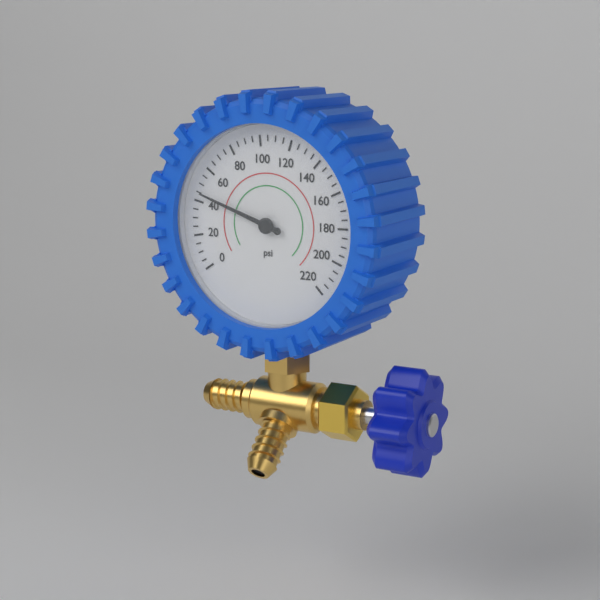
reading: 45 psi
